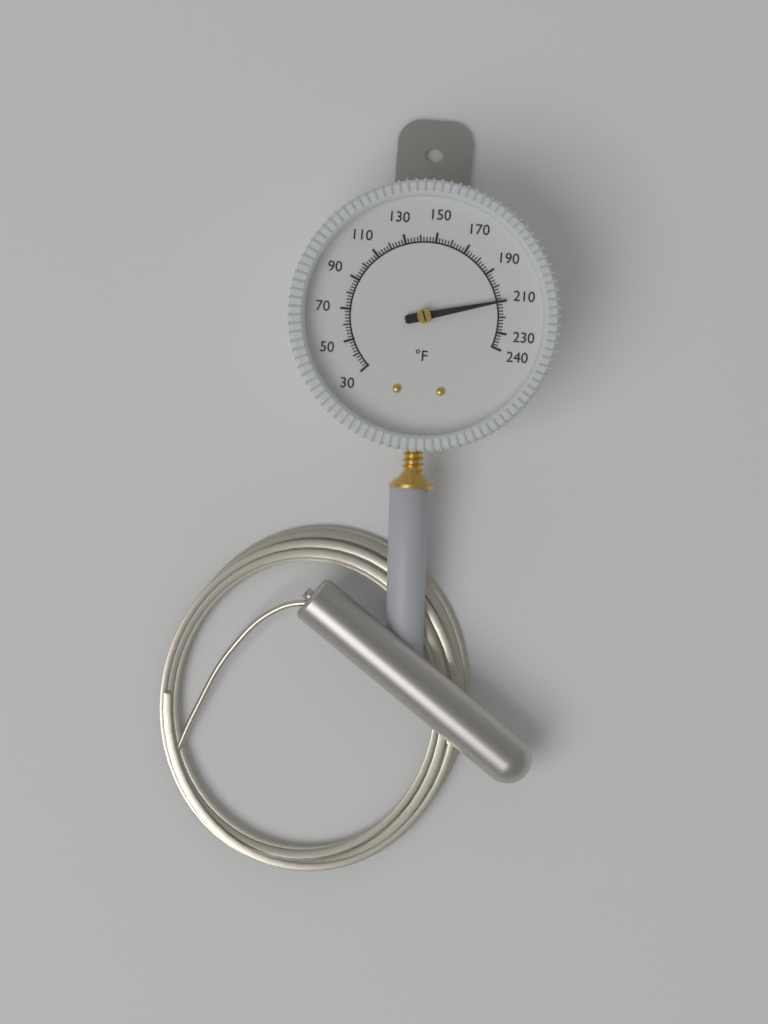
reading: 210 °F
